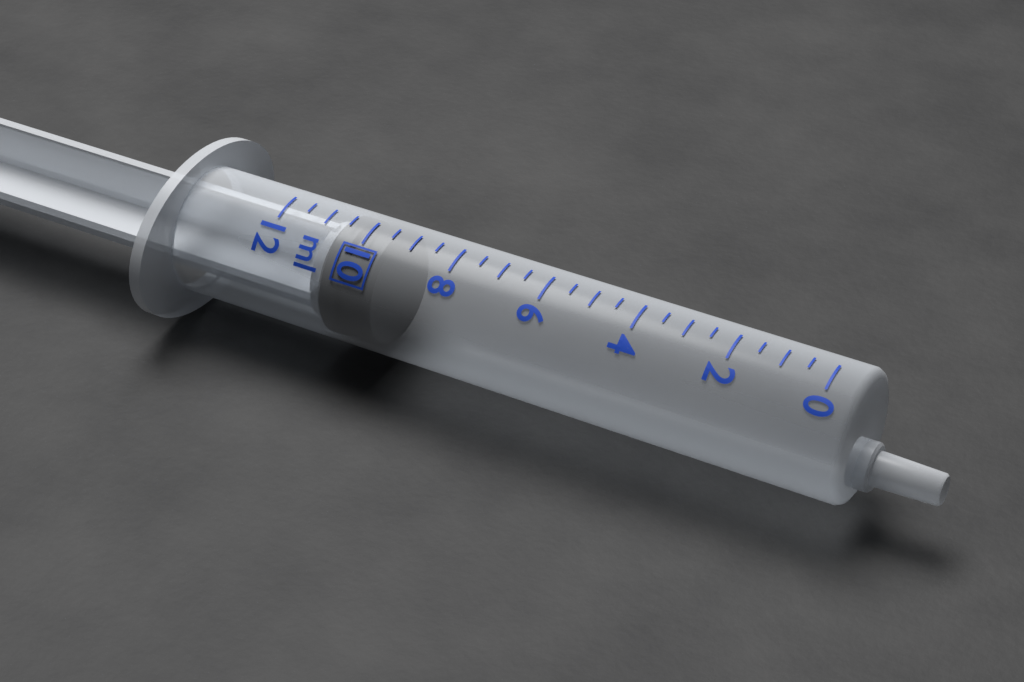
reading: 9.5 ml
